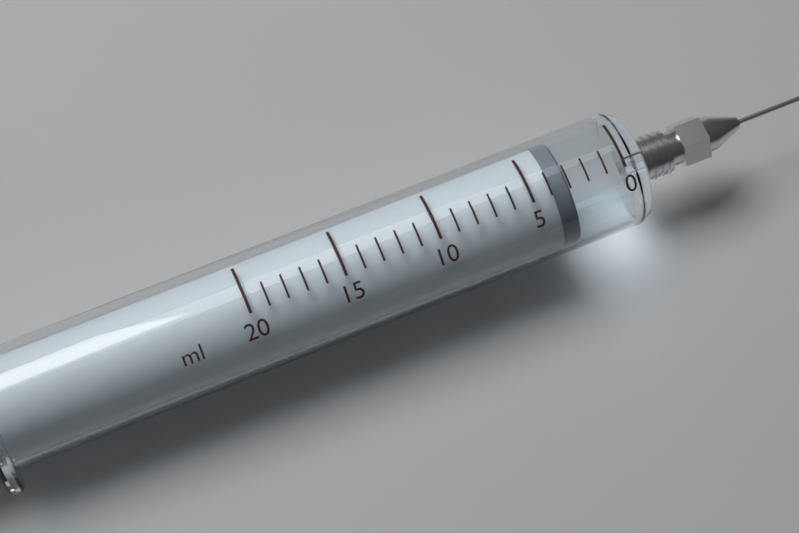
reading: 3 ml
